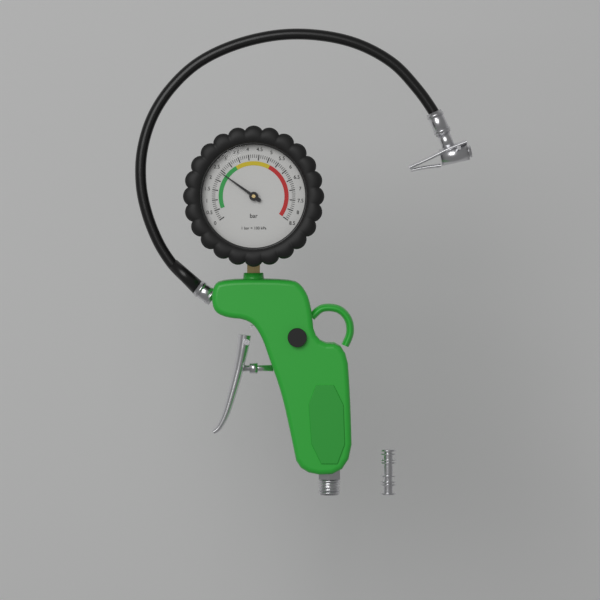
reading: 2.4 bar
